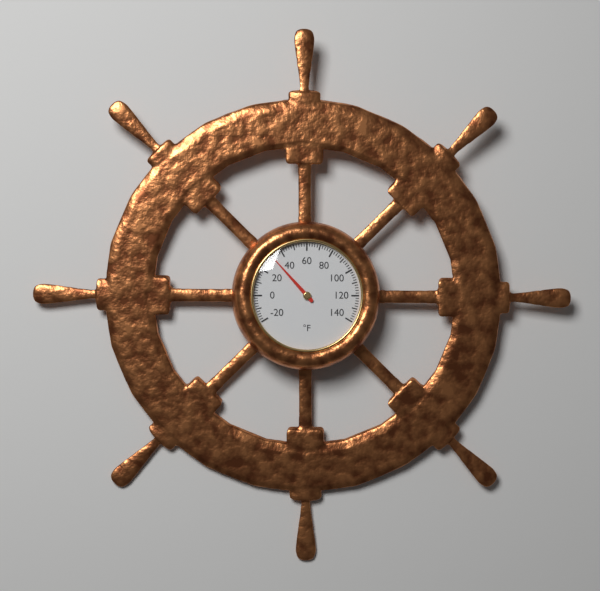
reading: 32 °F
